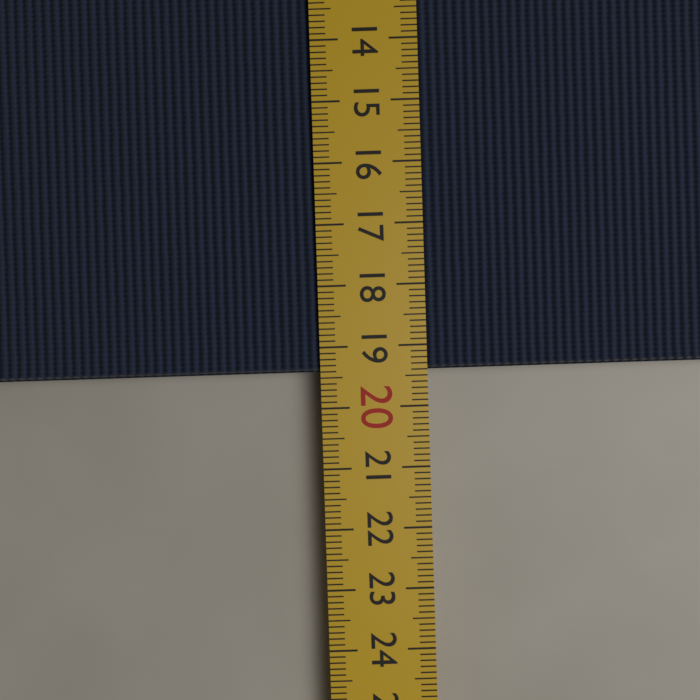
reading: 19.4 cm
